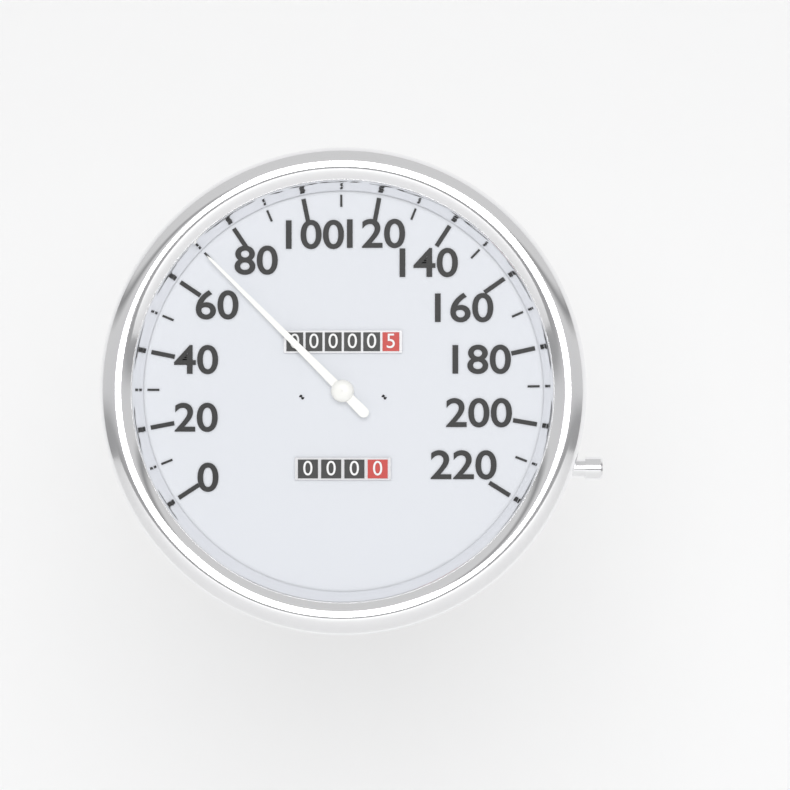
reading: 70 (no unit)
